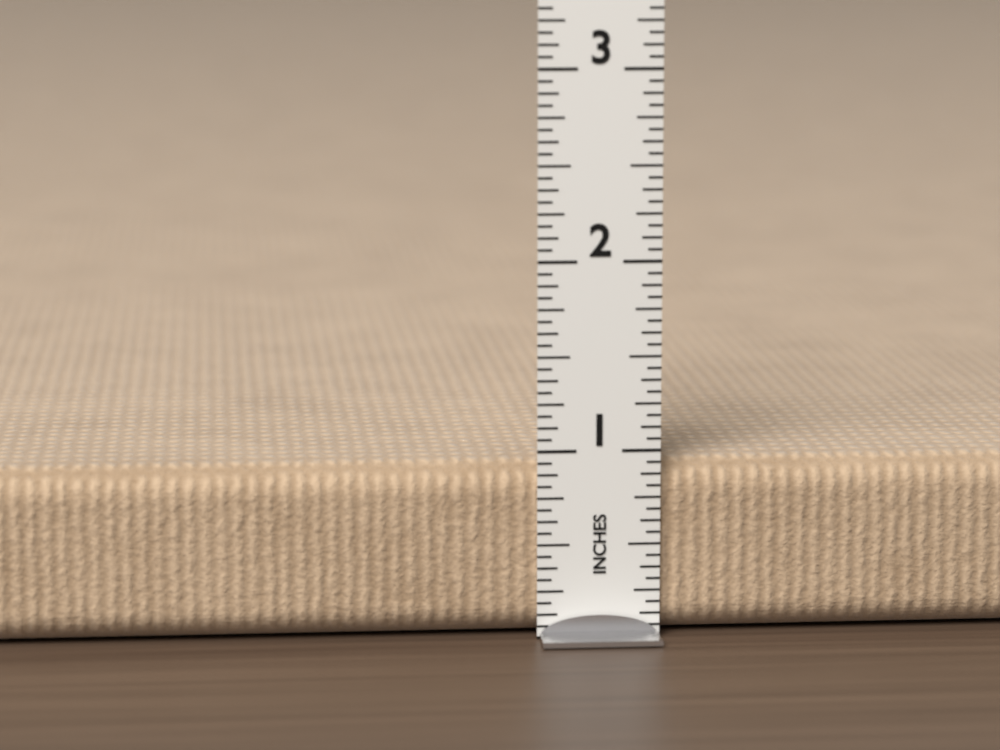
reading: 0.9375 in
